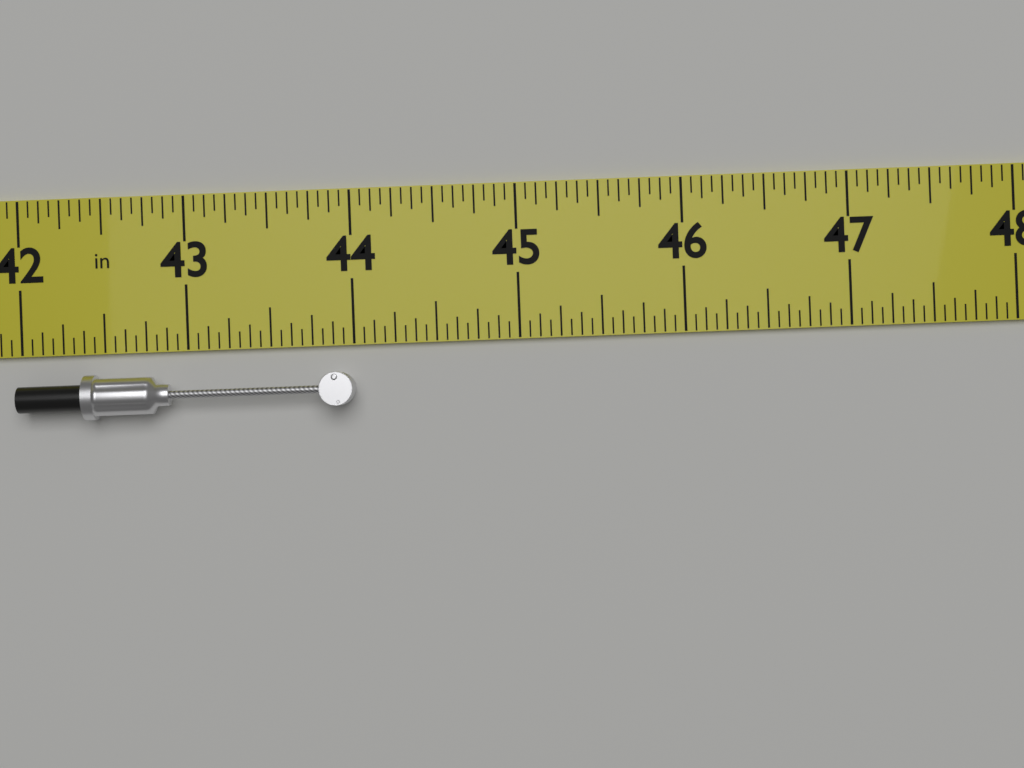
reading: 44.0000 in
